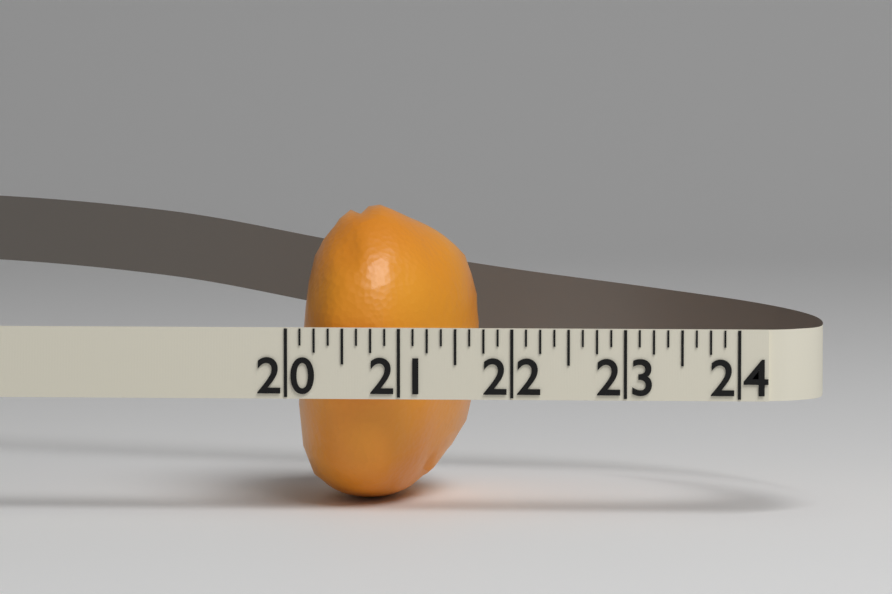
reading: 21.625 (no unit)
